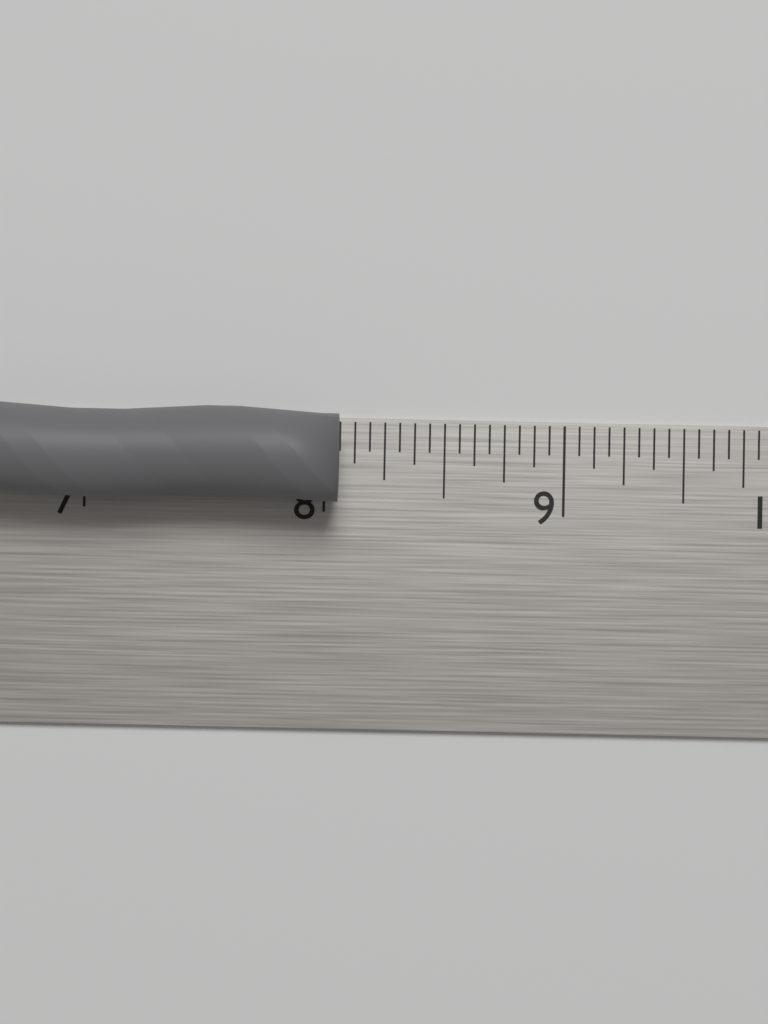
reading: 8.0625 in
